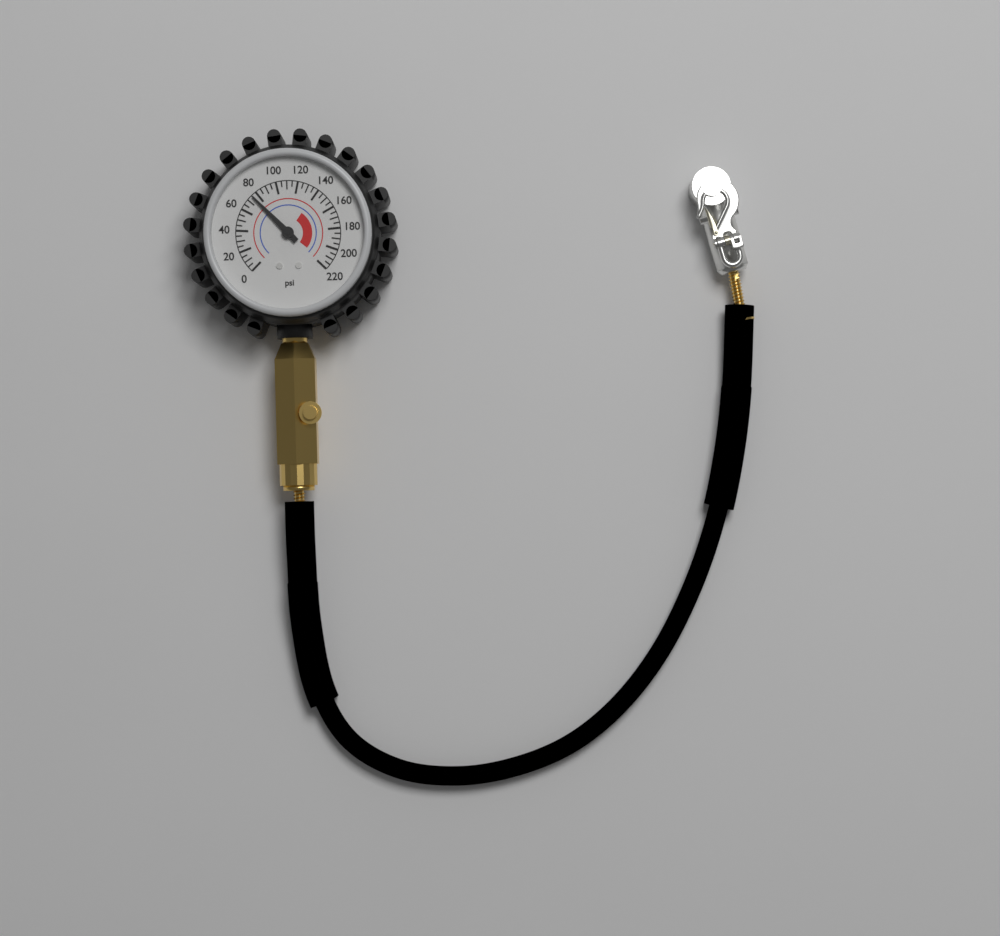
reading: 75 psi
